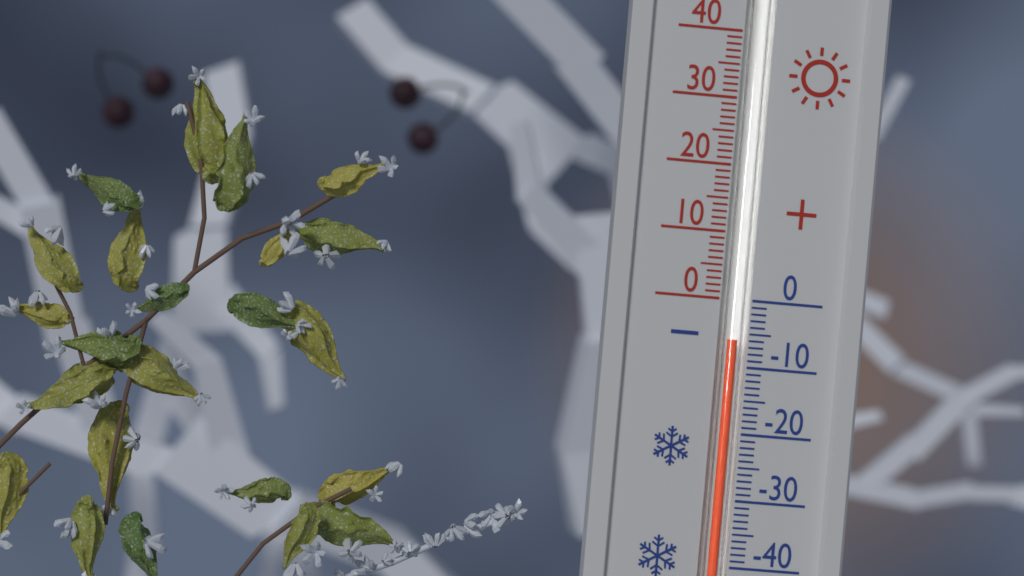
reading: -6 (no unit)
